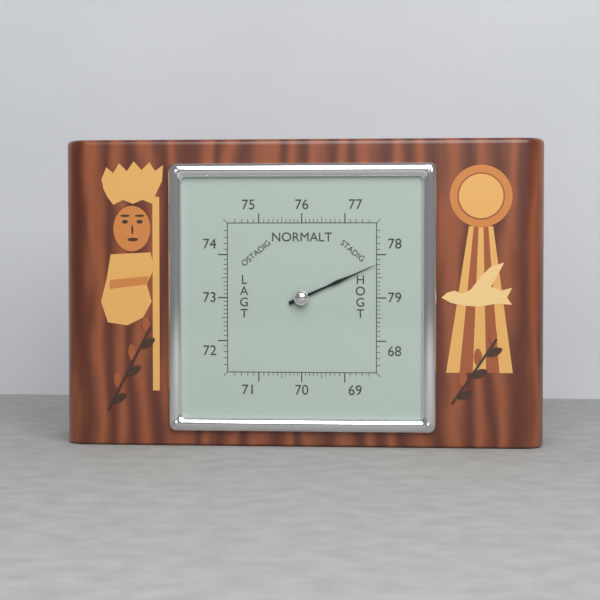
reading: 78.2 (no unit)
